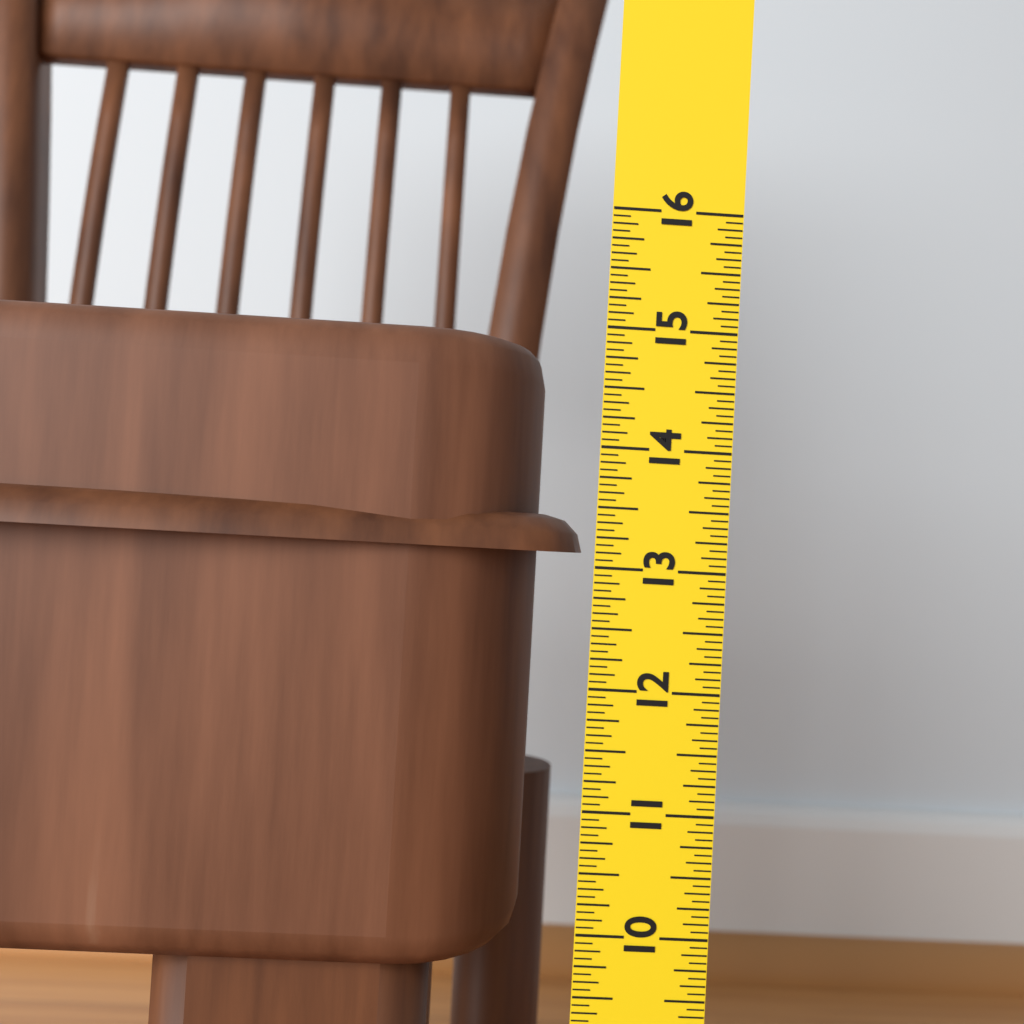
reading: 14.9375 in
